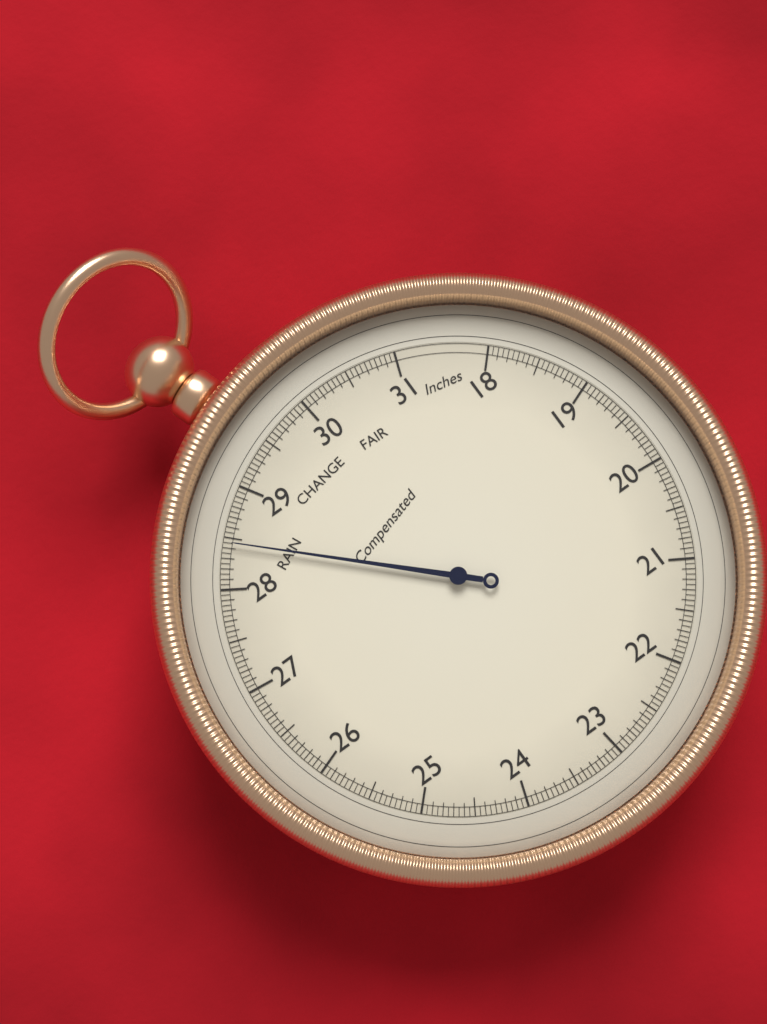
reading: 28.45 inHg
